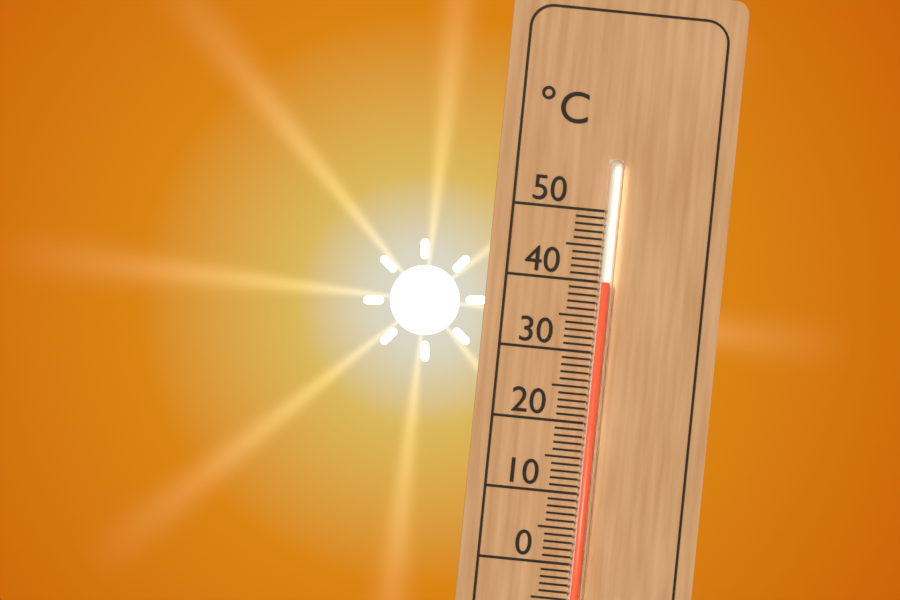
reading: 40 °C
